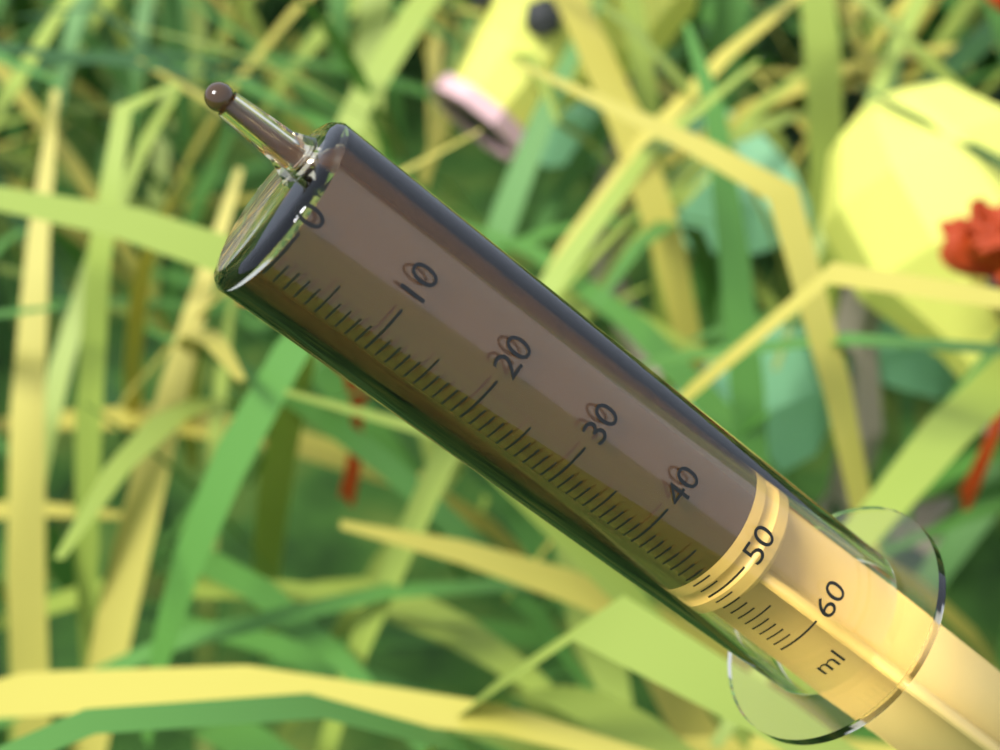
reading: 48 ml
